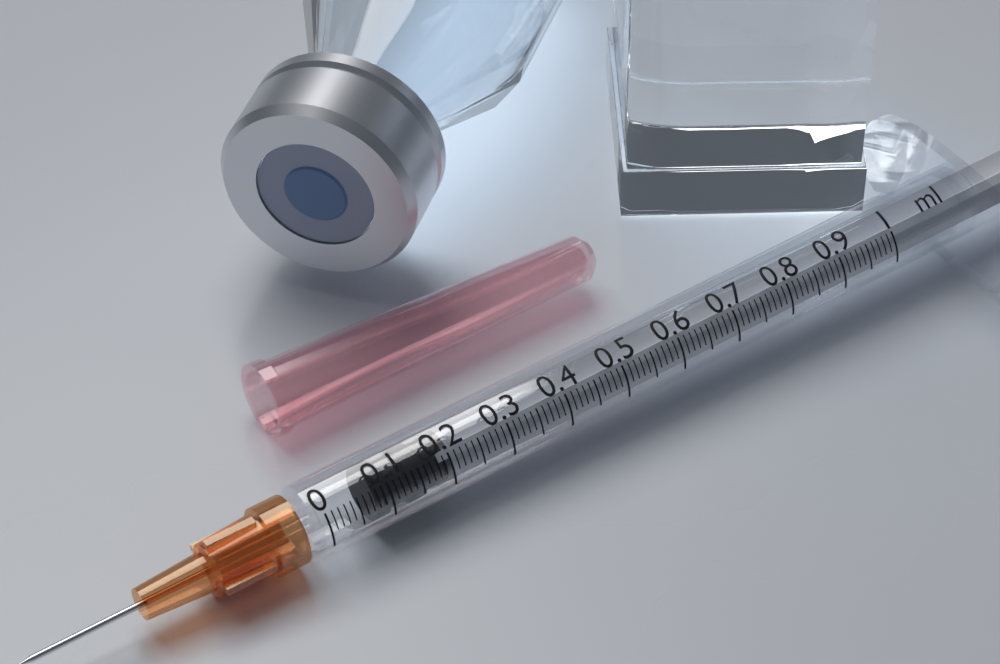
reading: 0.08 ml
